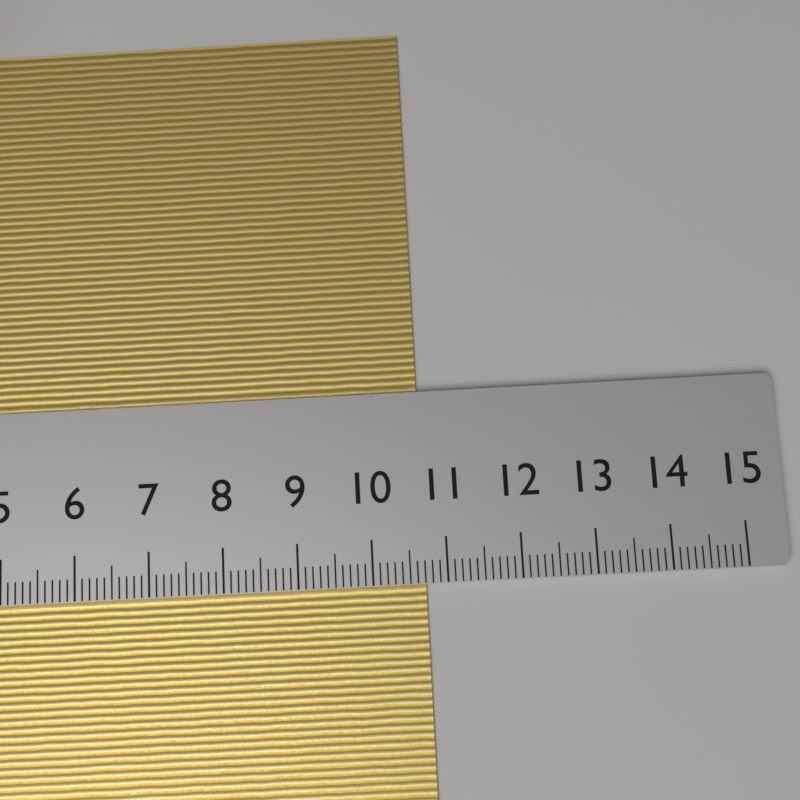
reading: 10.7 cm
